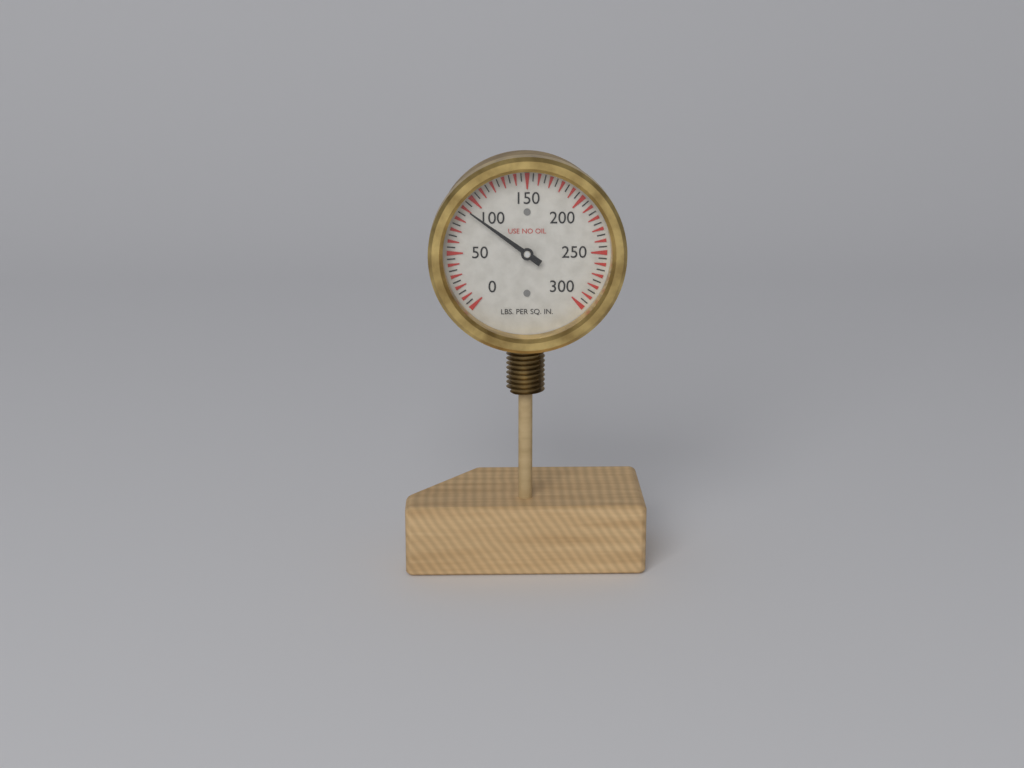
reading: 90 psi
